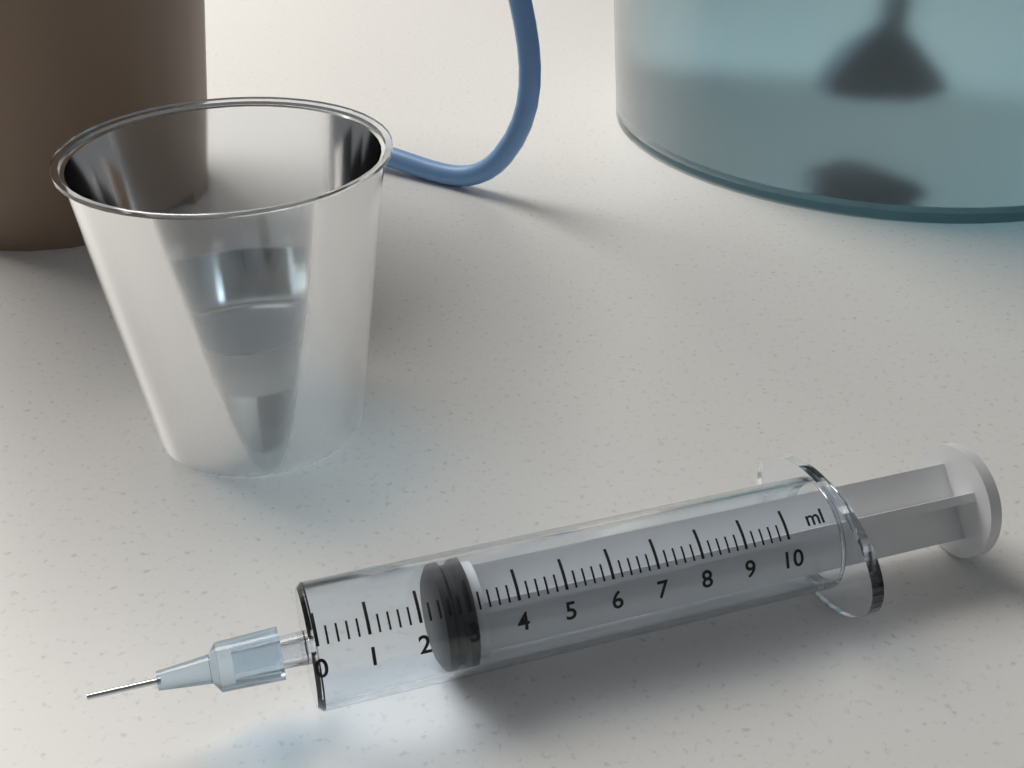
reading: 2.4 ml
